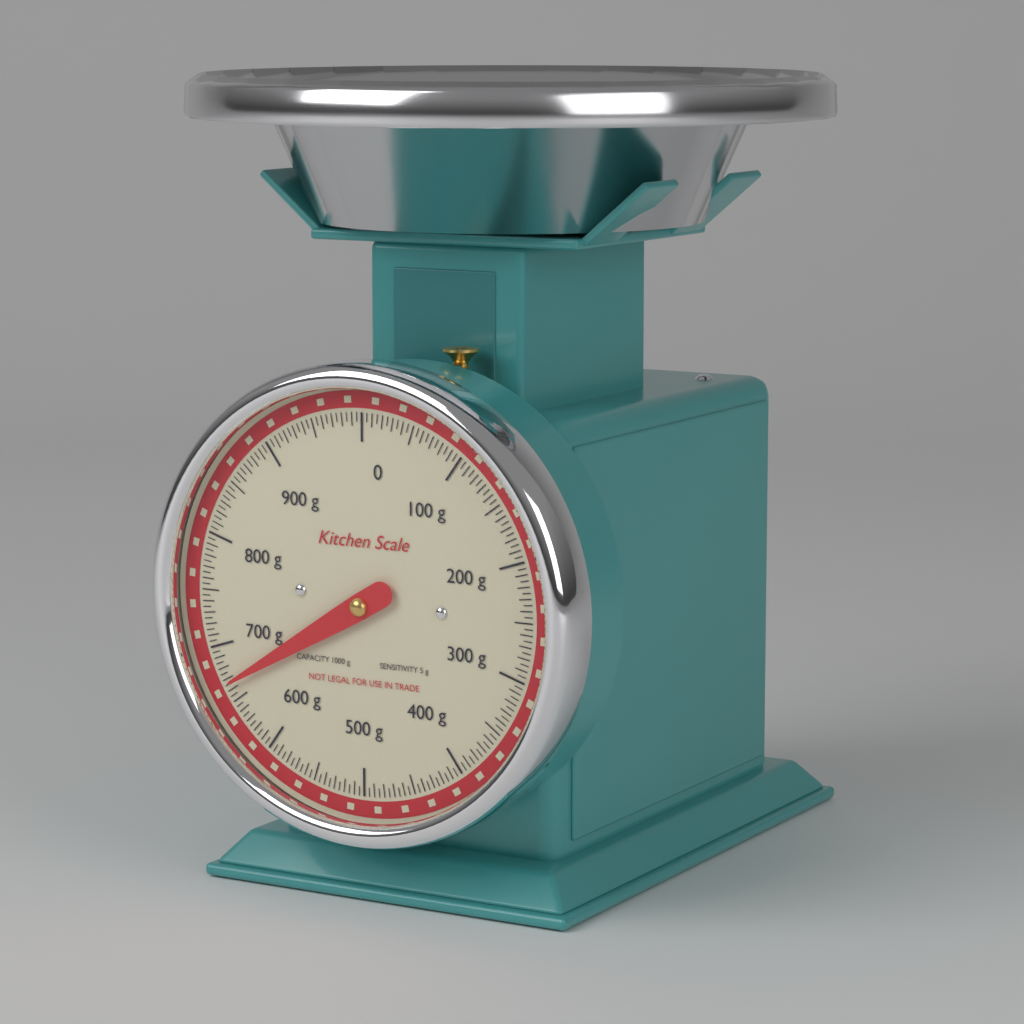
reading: 665 g
